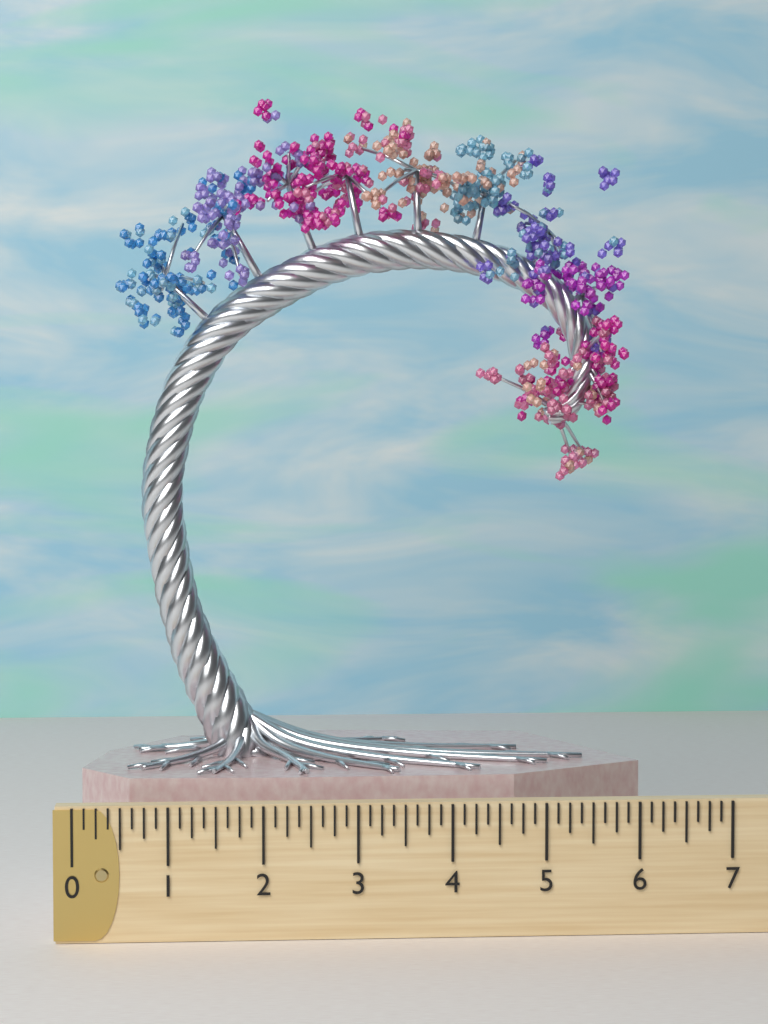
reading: 6.250 (no unit)
